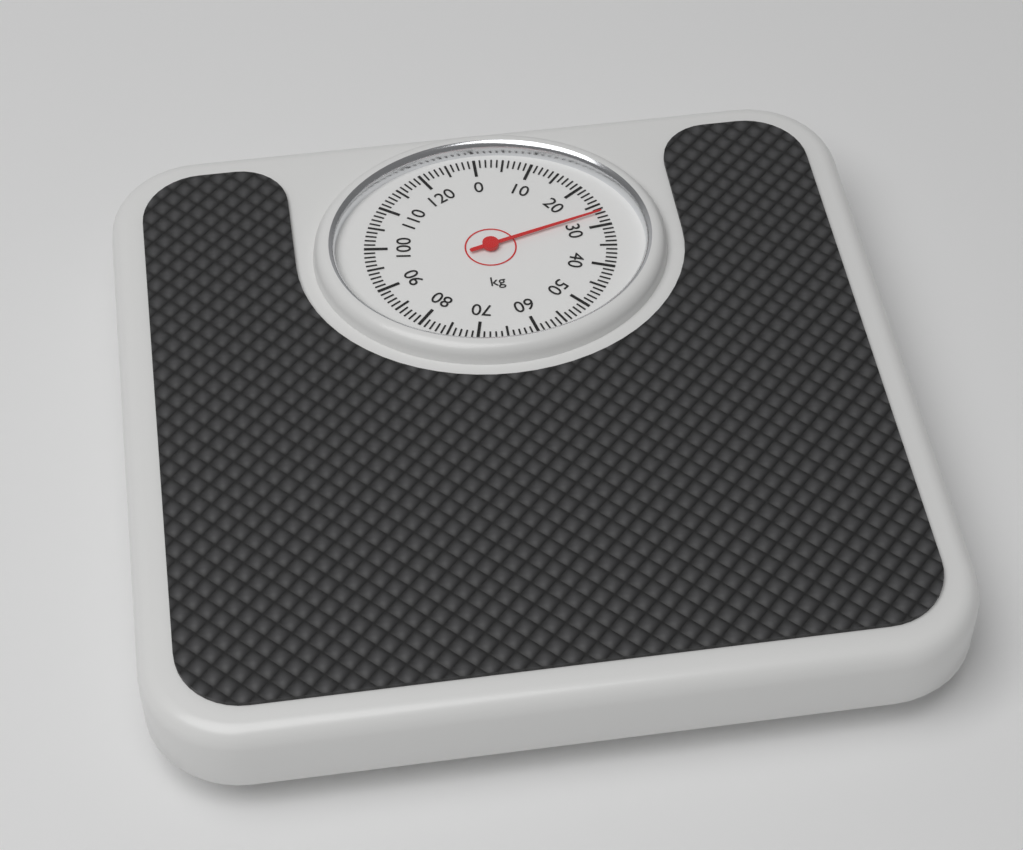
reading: 27 kg
